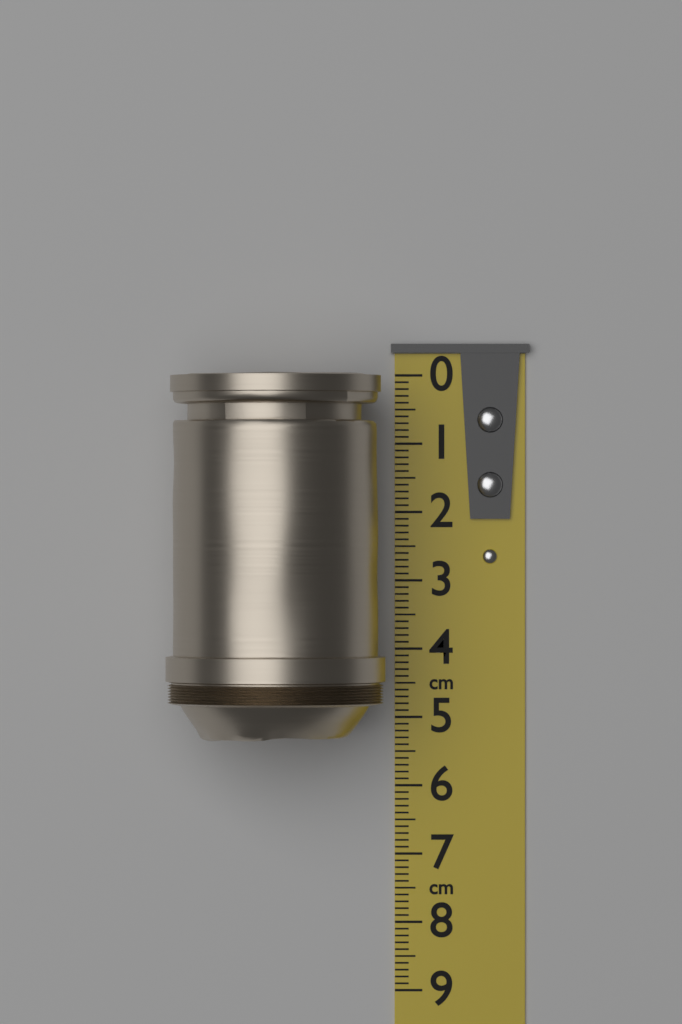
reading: 5.3 cm
